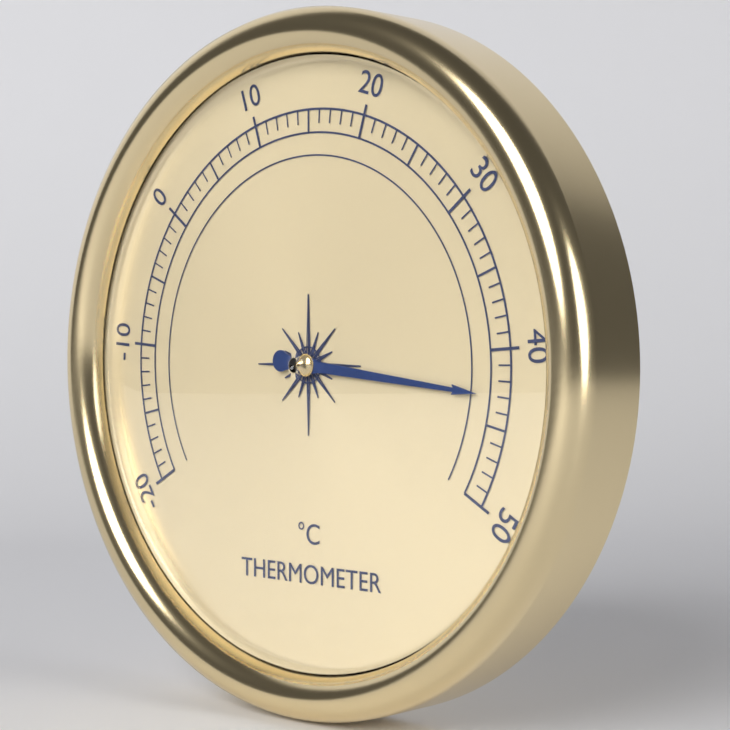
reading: 43 °C
